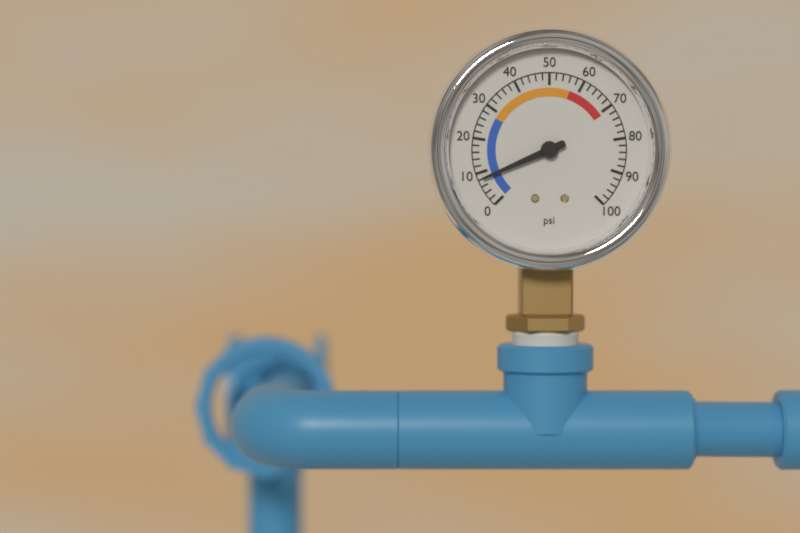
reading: 8 psi
